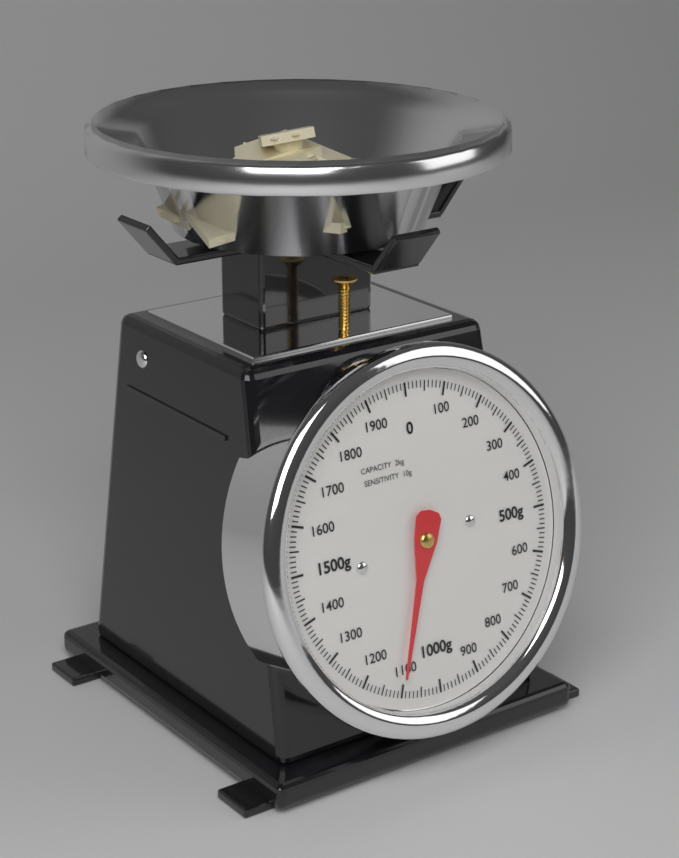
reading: 1100 g
